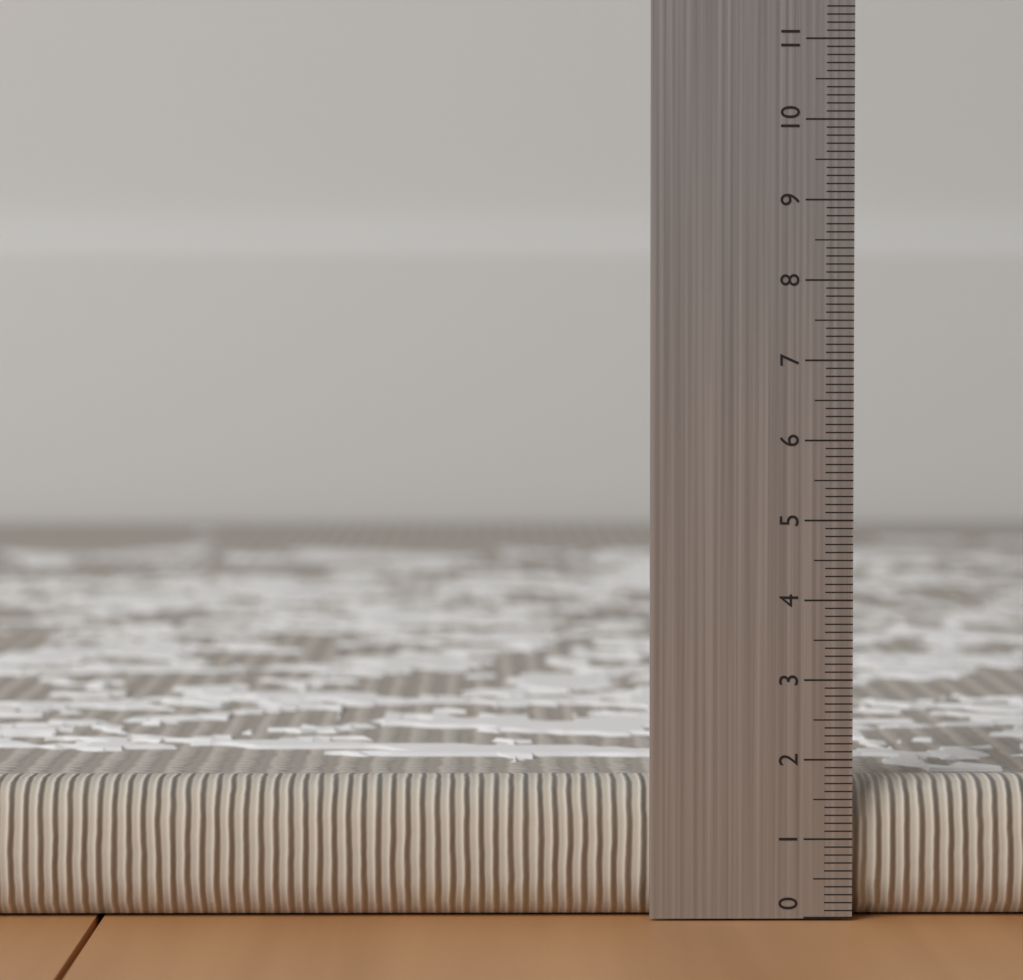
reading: 1.7 (no unit)
